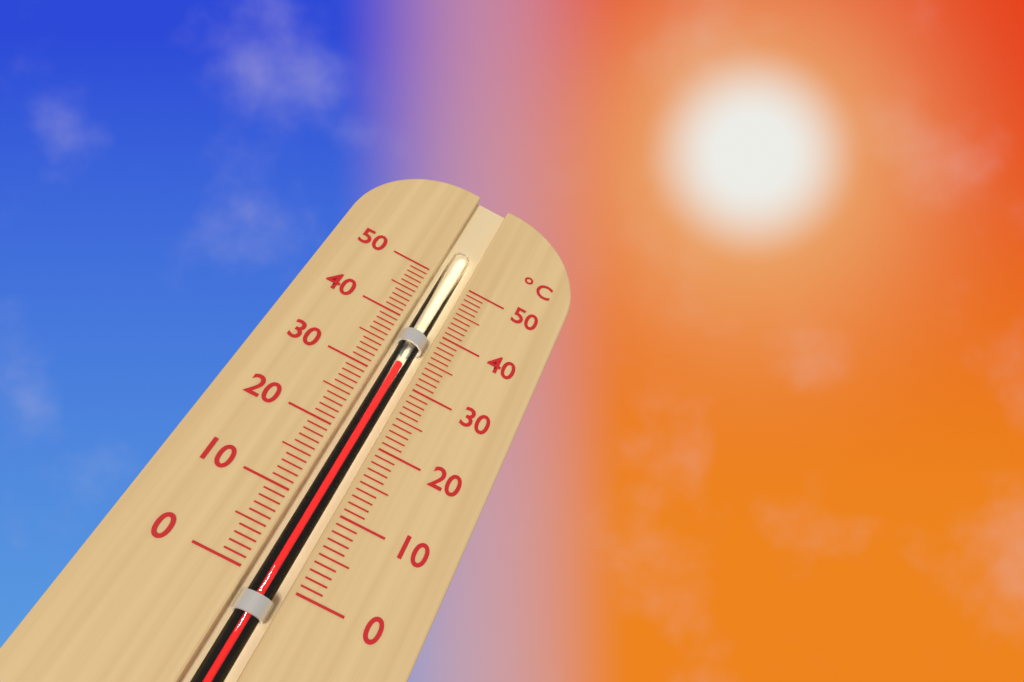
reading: 33 °C
